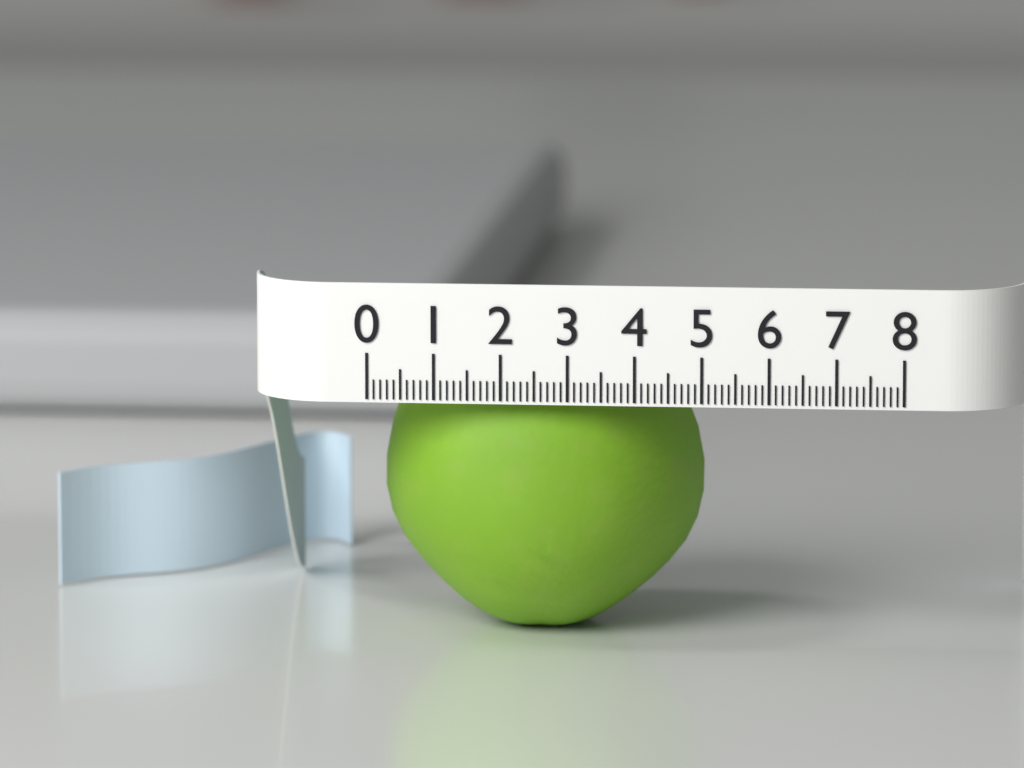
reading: 4.9 (no unit)
